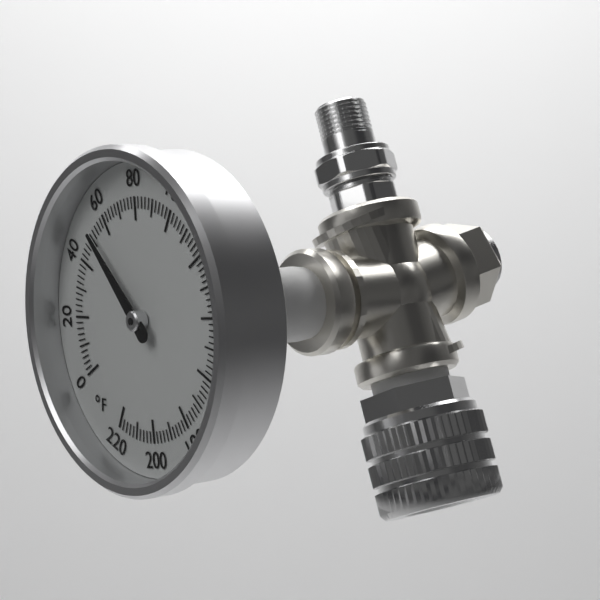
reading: 52 °F
